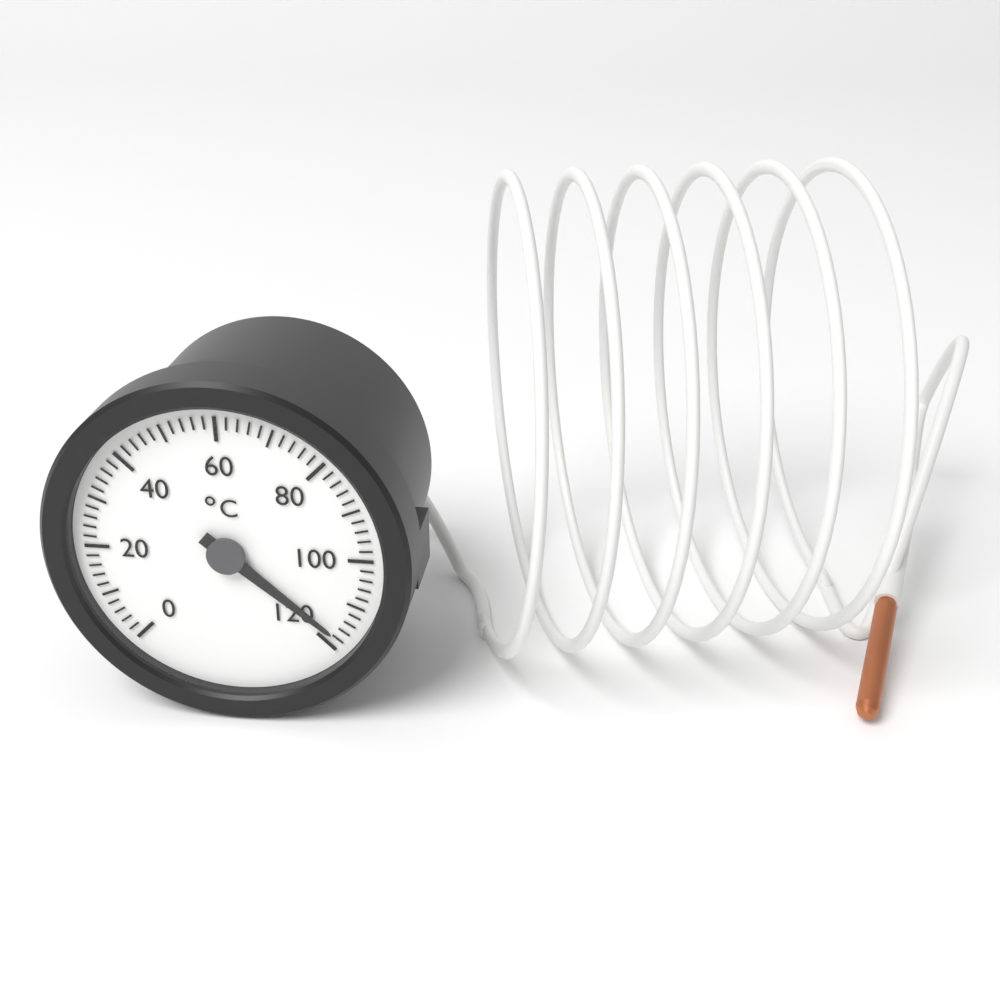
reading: 118 °C
